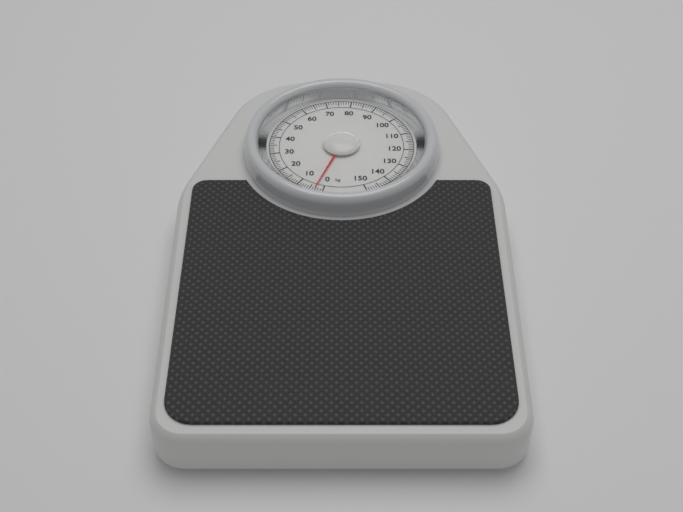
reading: 3 kg
